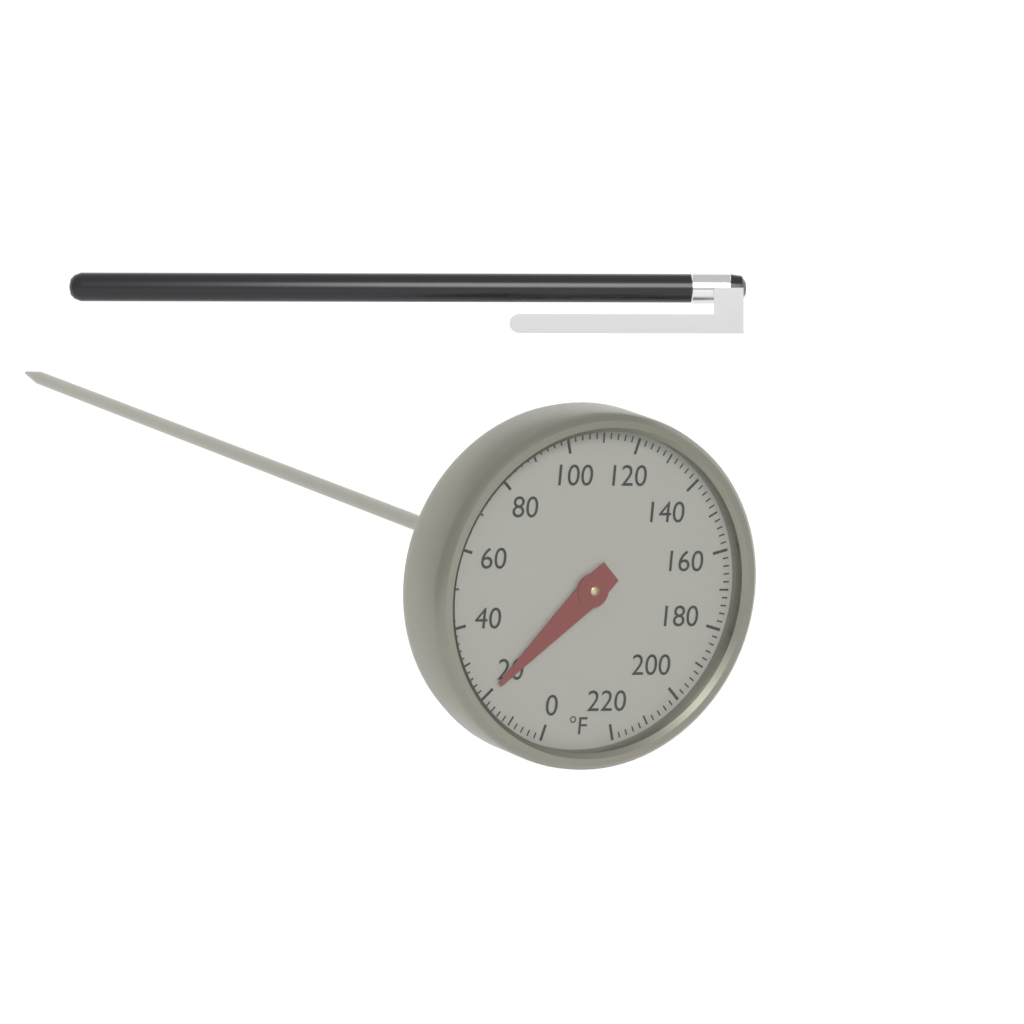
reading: 20 °F
